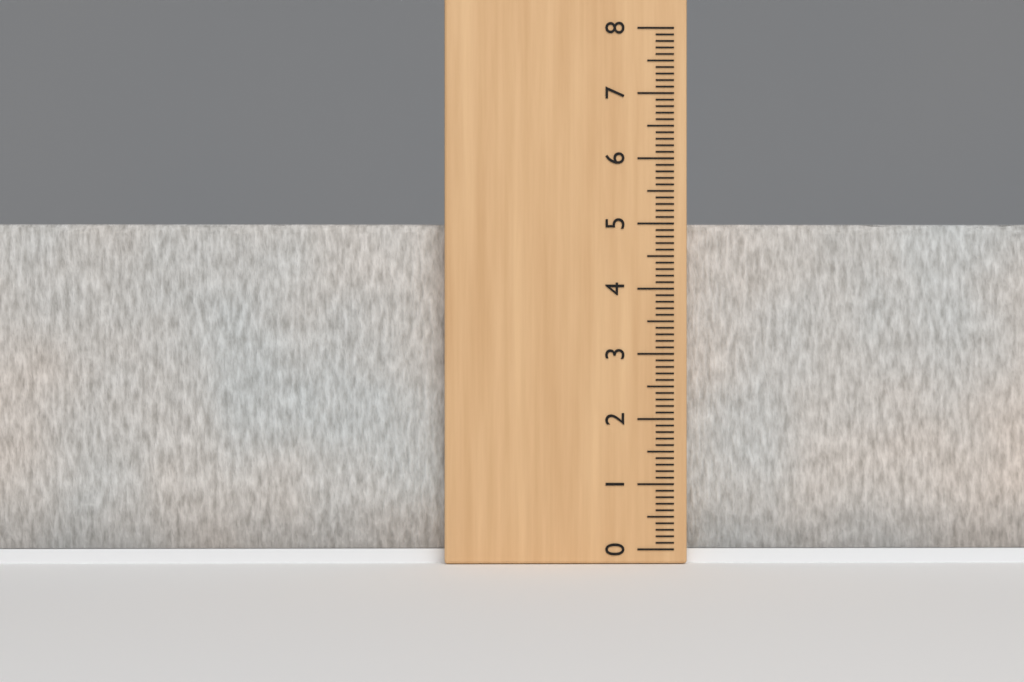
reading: 5.0 (no unit)
